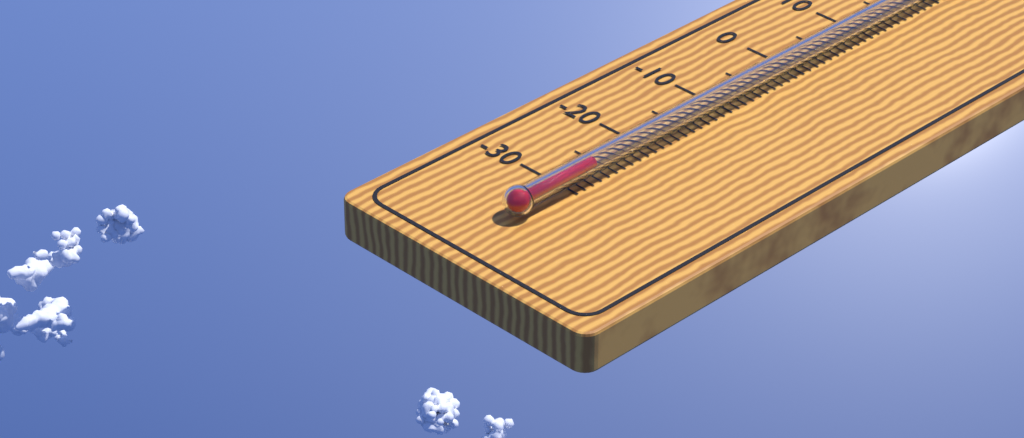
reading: -27 °C
